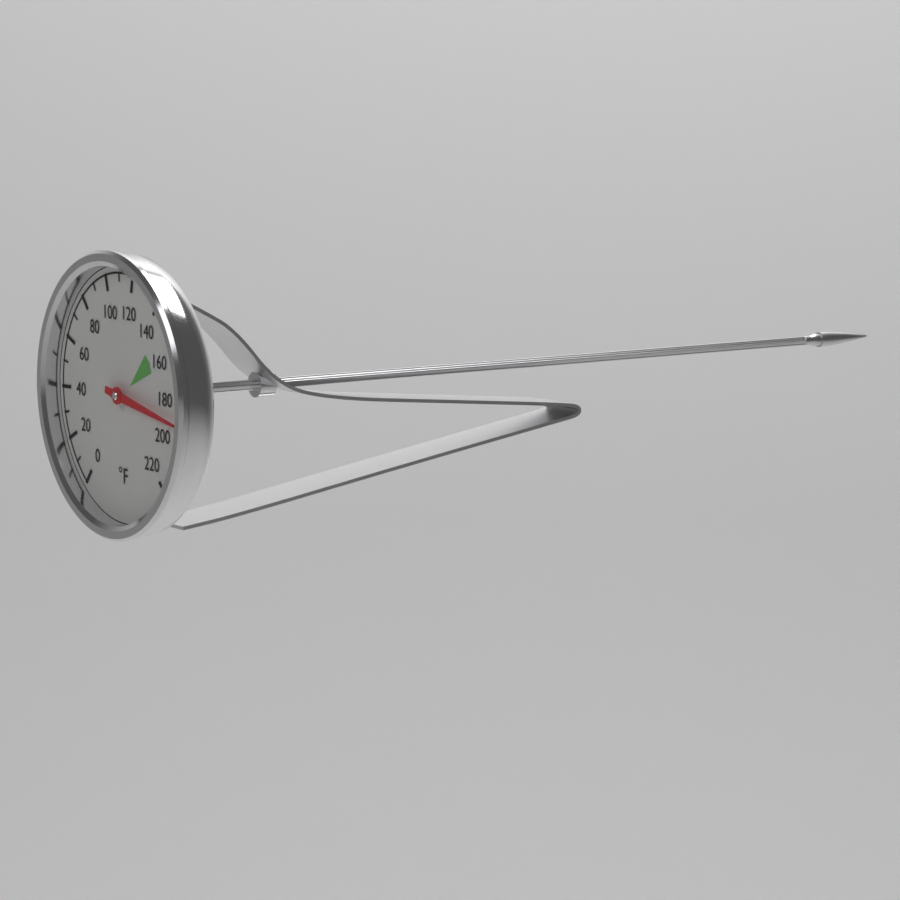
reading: 190 °F
